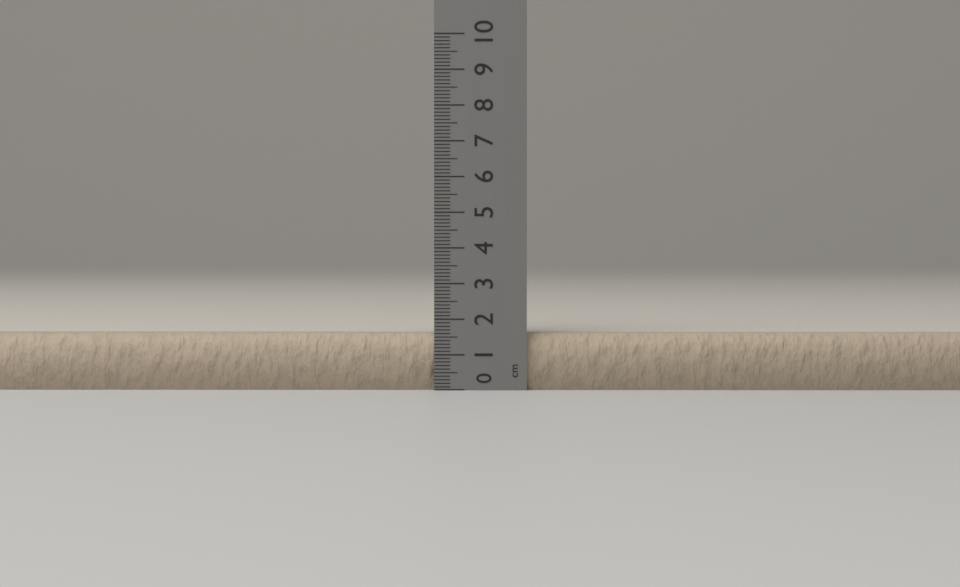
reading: 1.6 cm
